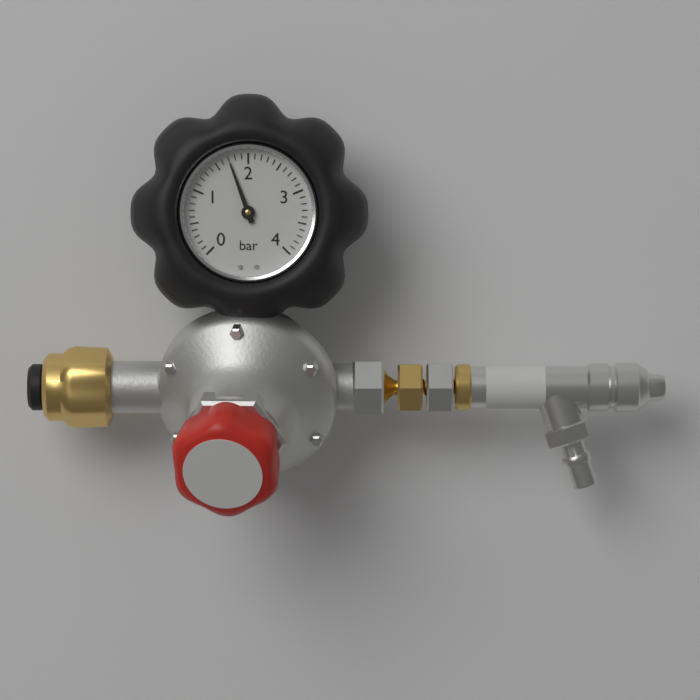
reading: 1.7 bar
